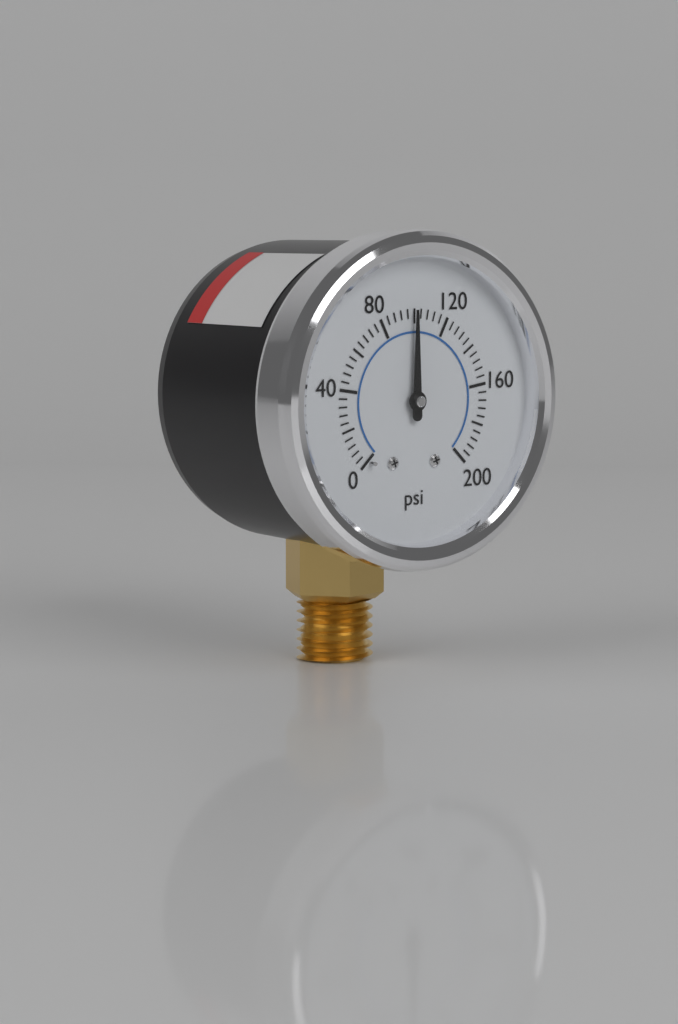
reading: 100 psi
